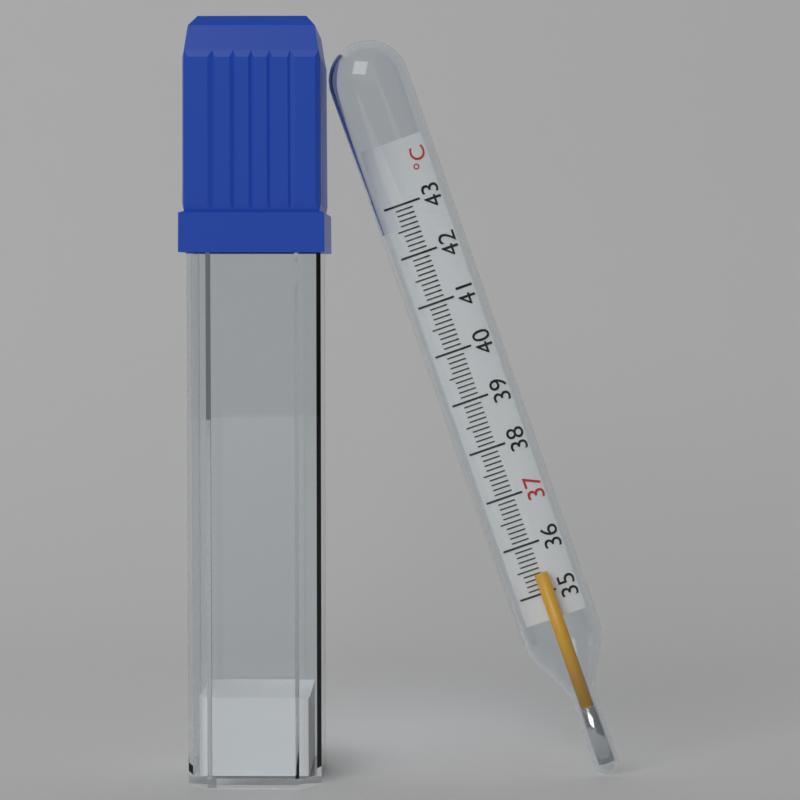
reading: 35.4 °C
